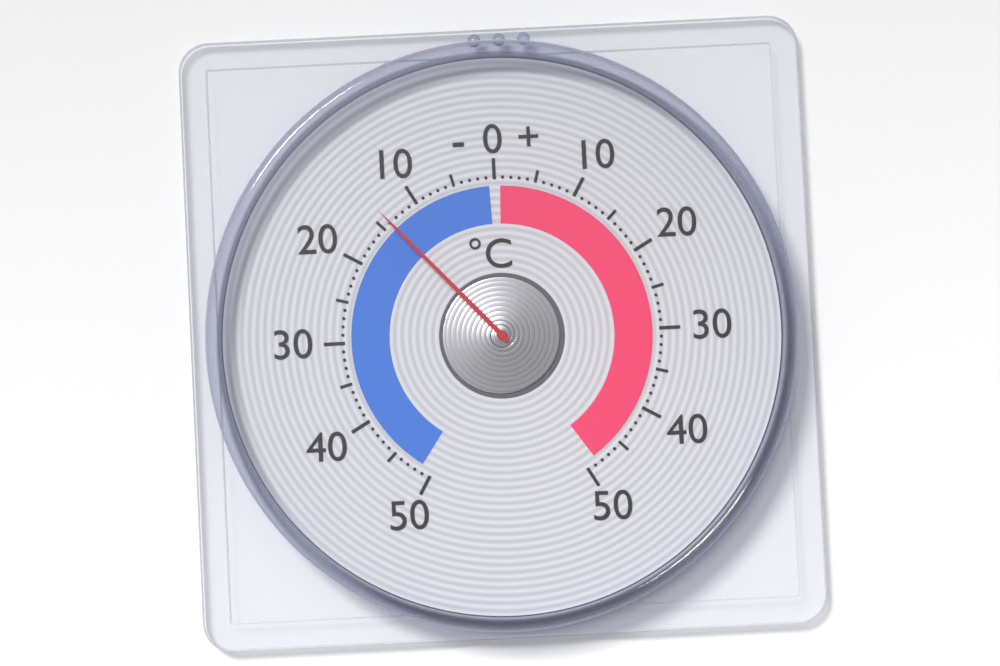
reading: -14 °C
